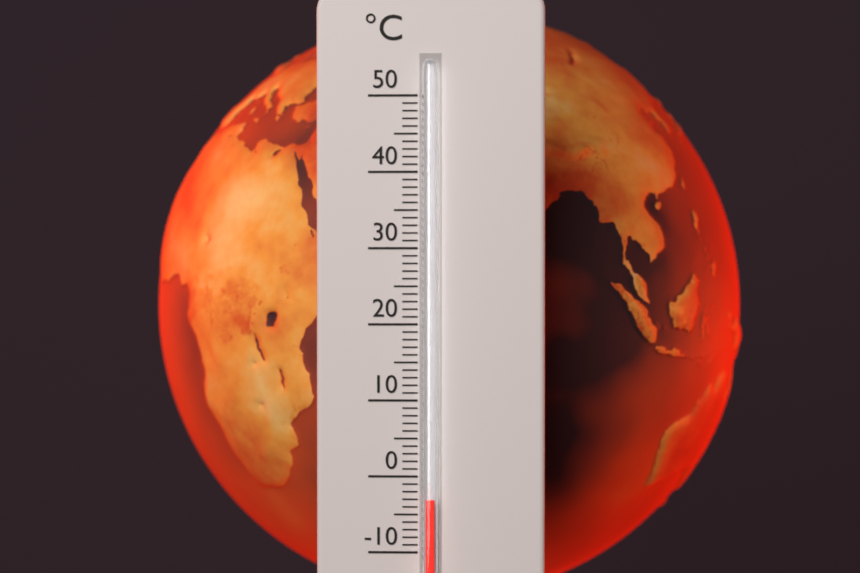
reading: -3 °C
